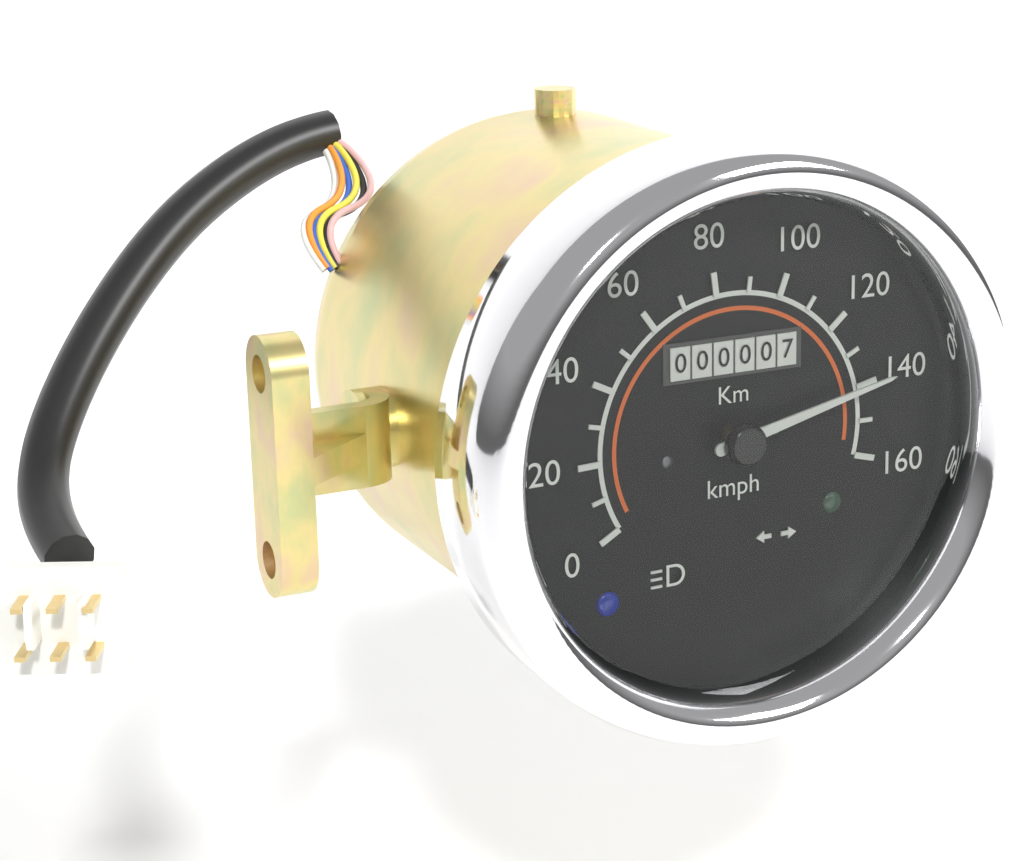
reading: 140 km/h
